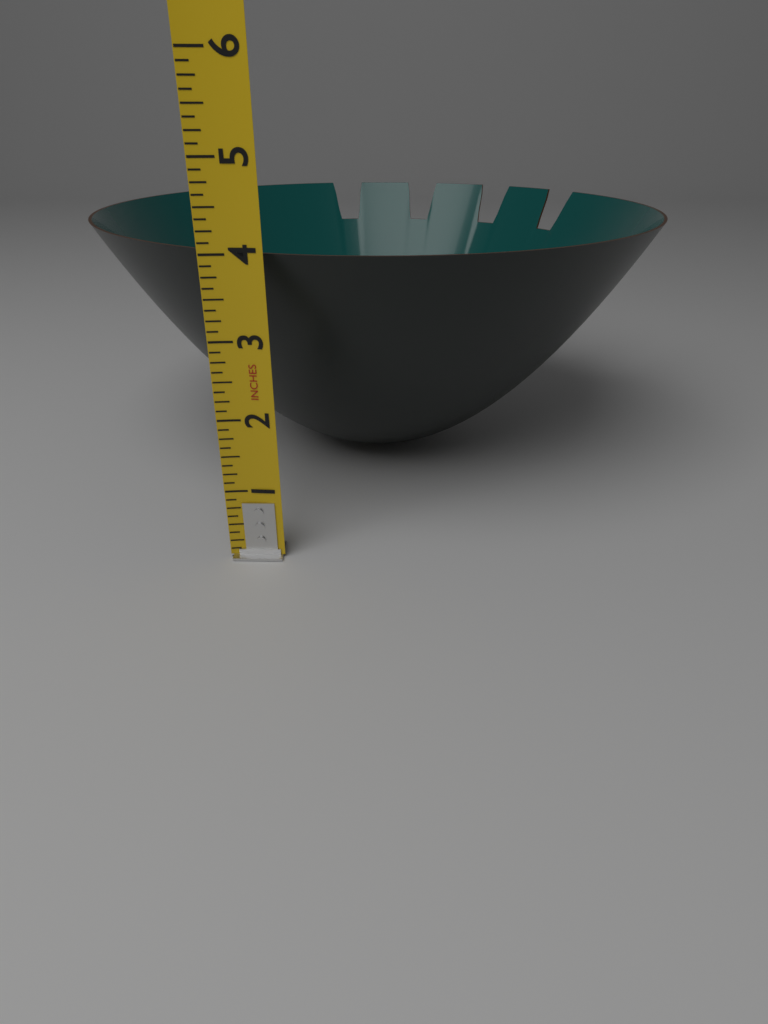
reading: 4.000 in
